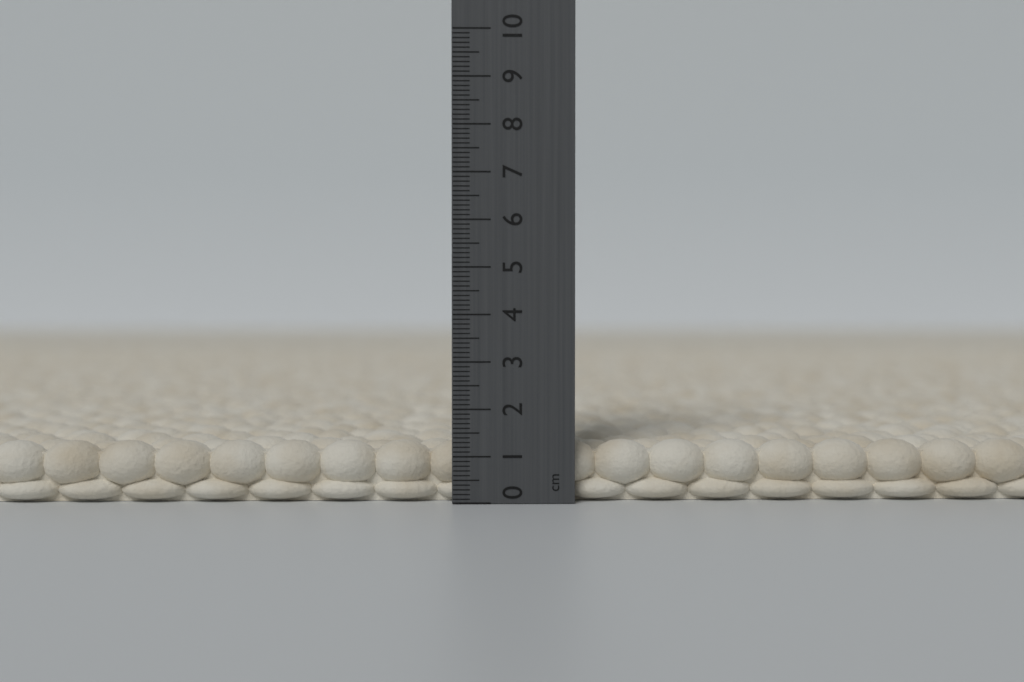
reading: 1.3 cm
